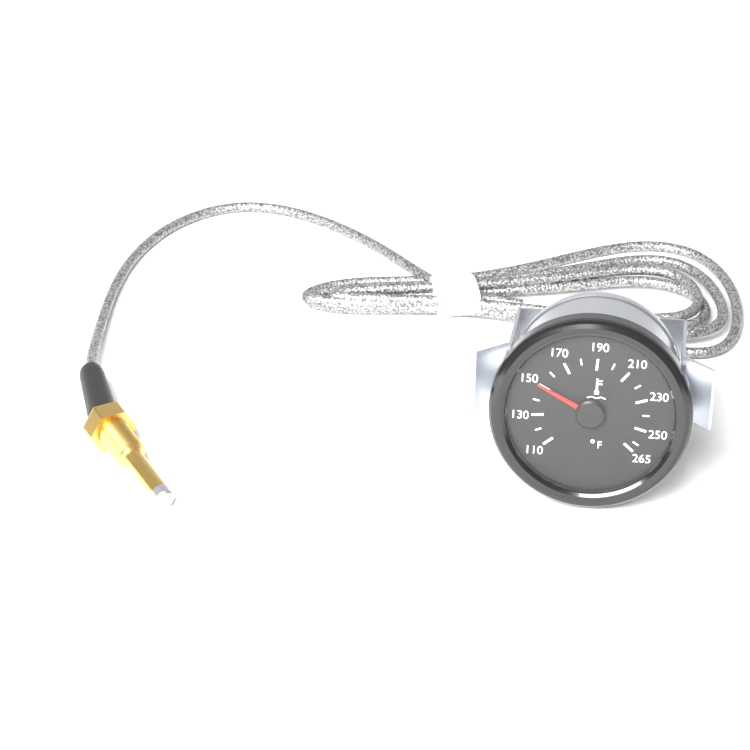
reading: 150 °F
